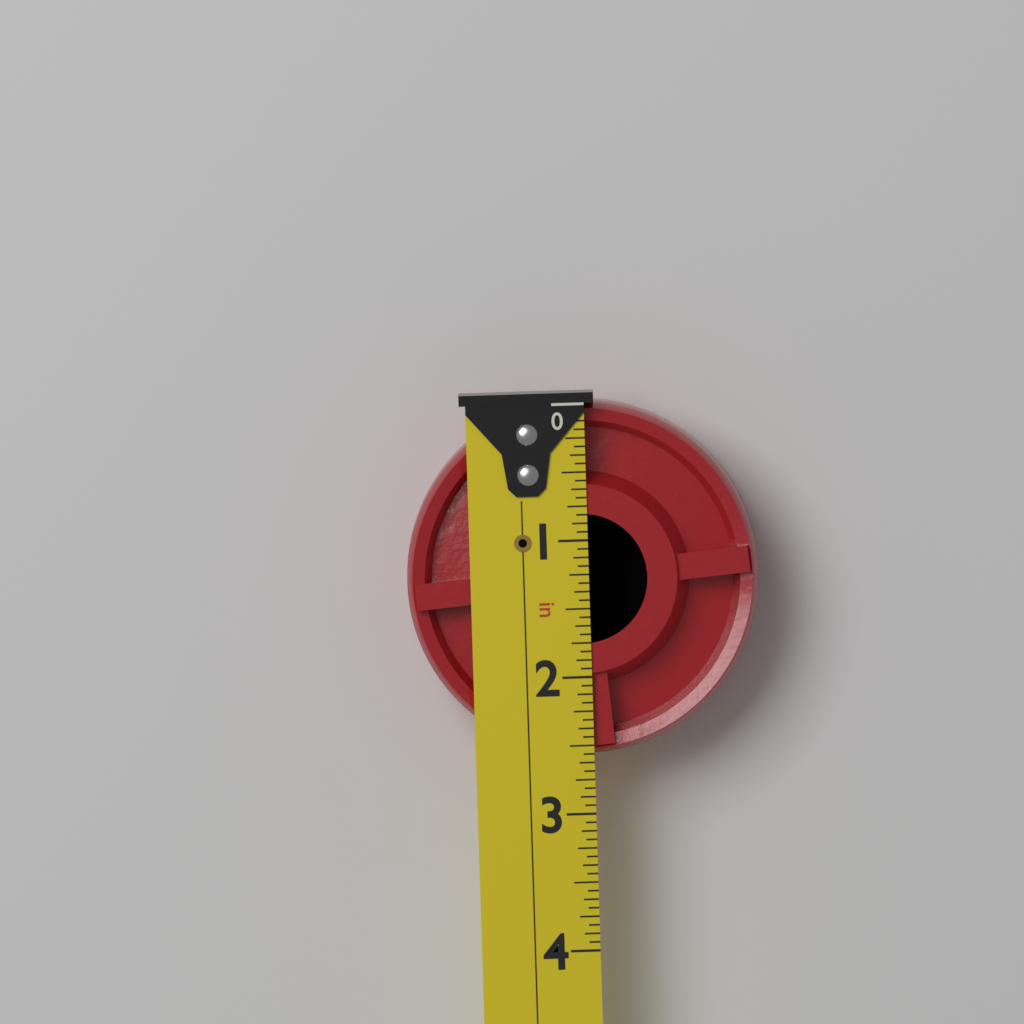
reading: 2.5625 in
